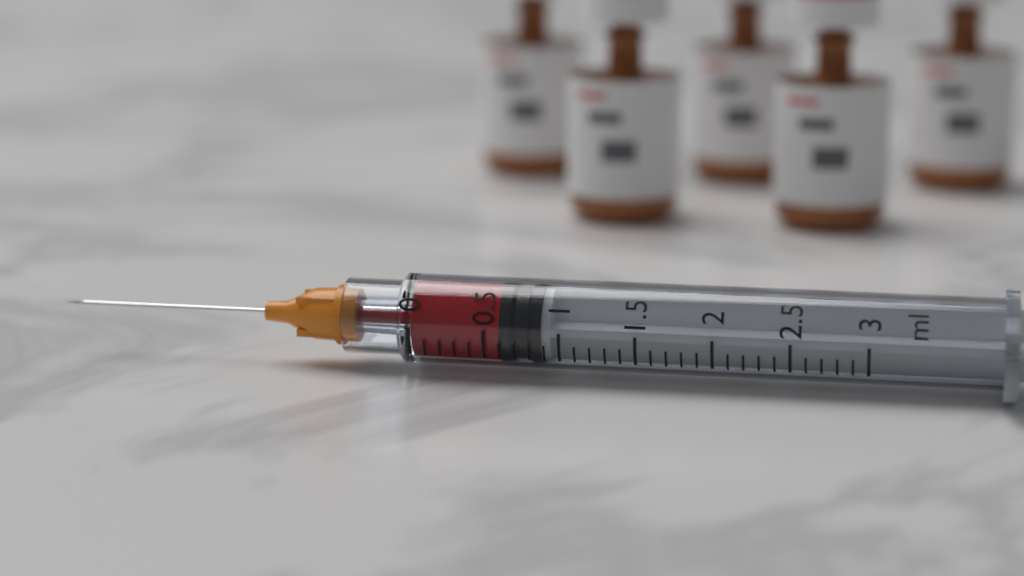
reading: 0.6 ml
